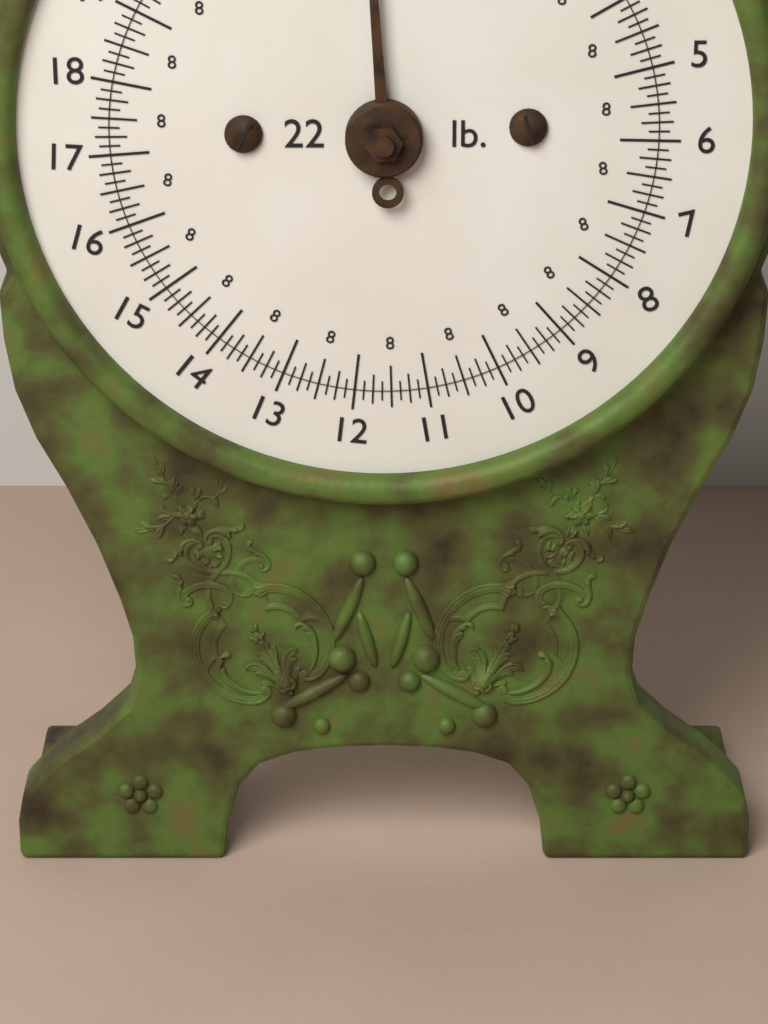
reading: 0.000 lb
